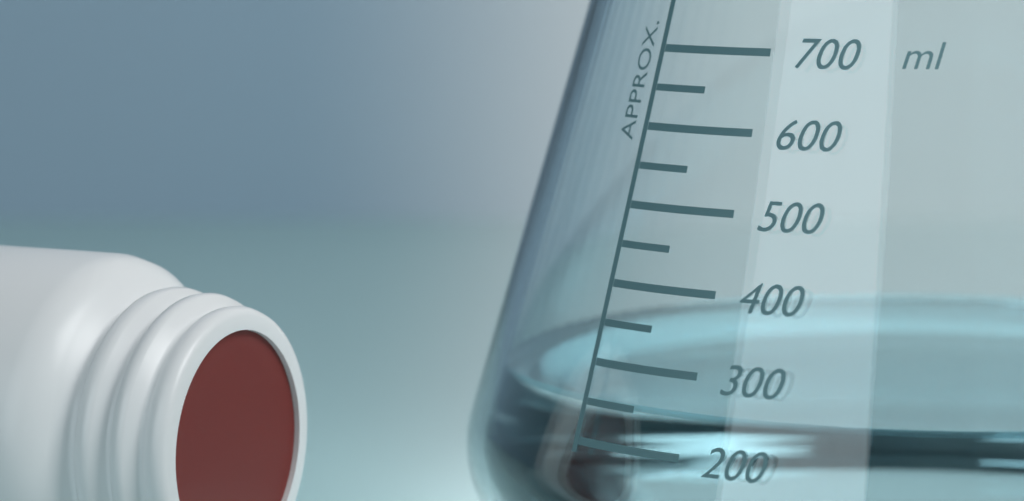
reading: 250 ml
